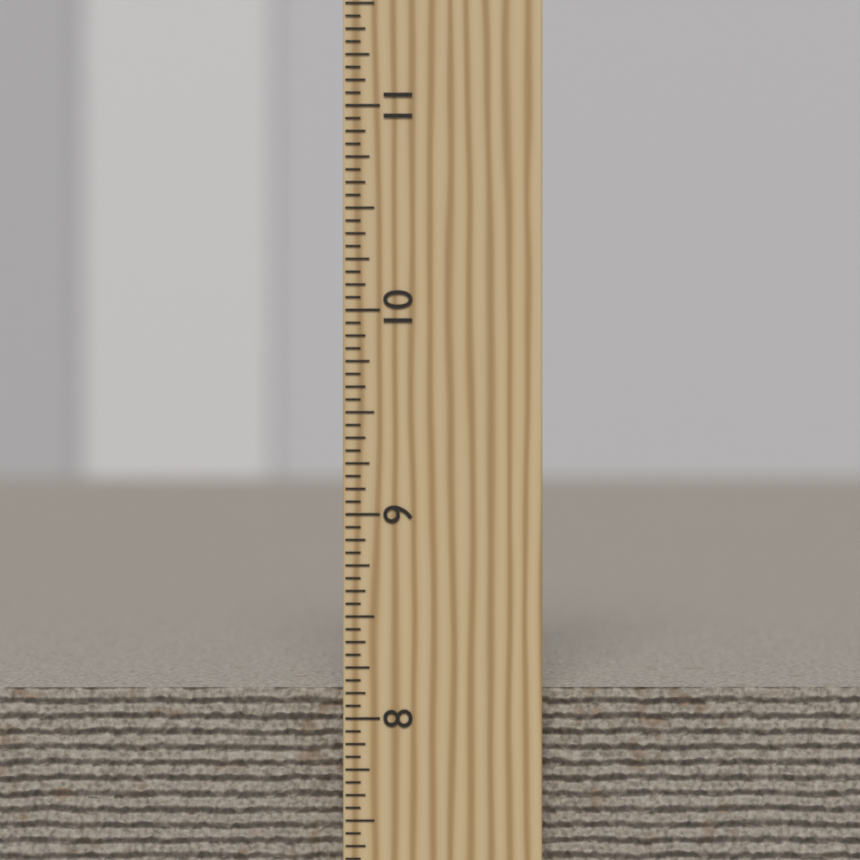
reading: 8.1250 inch
